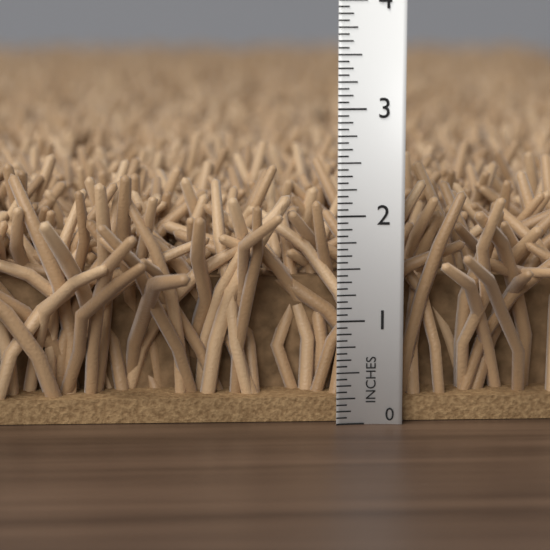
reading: 2.4375 in
